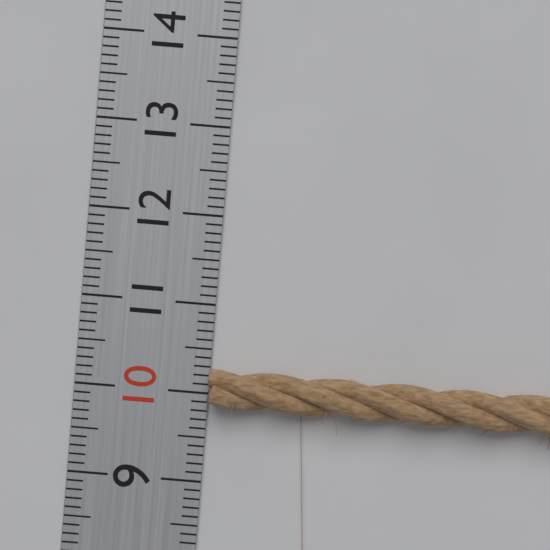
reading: 10.3 (no unit)
